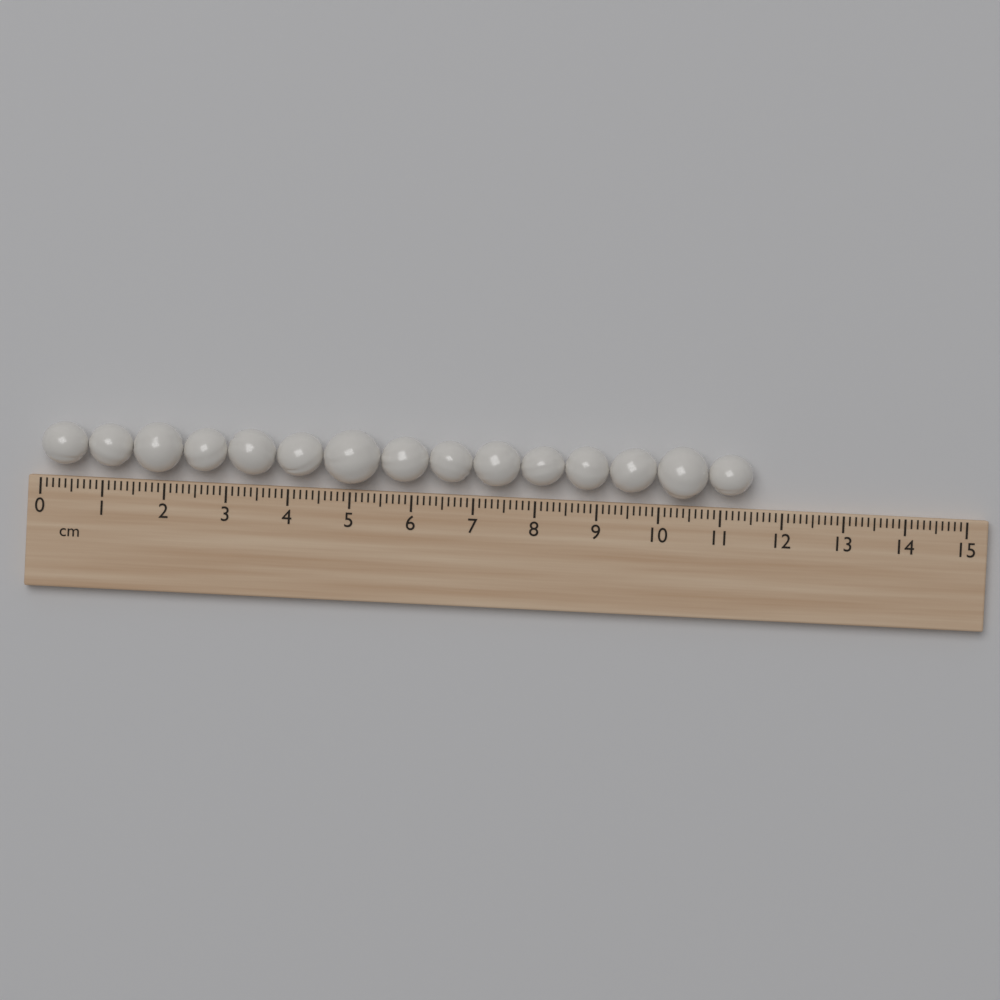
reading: 11.5 cm
